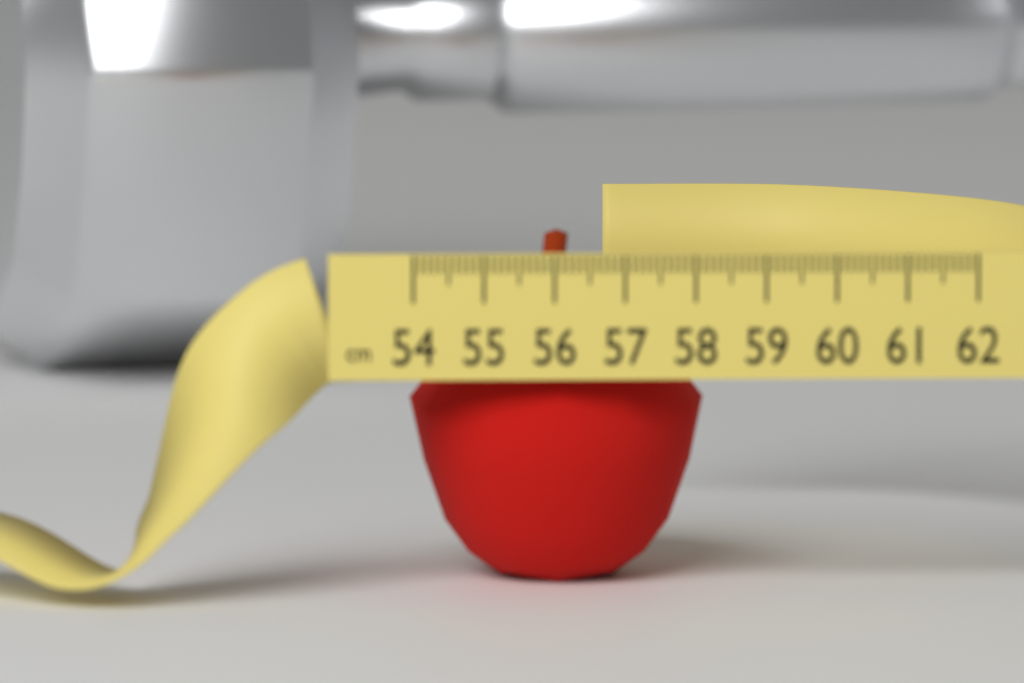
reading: 58.2 cm
